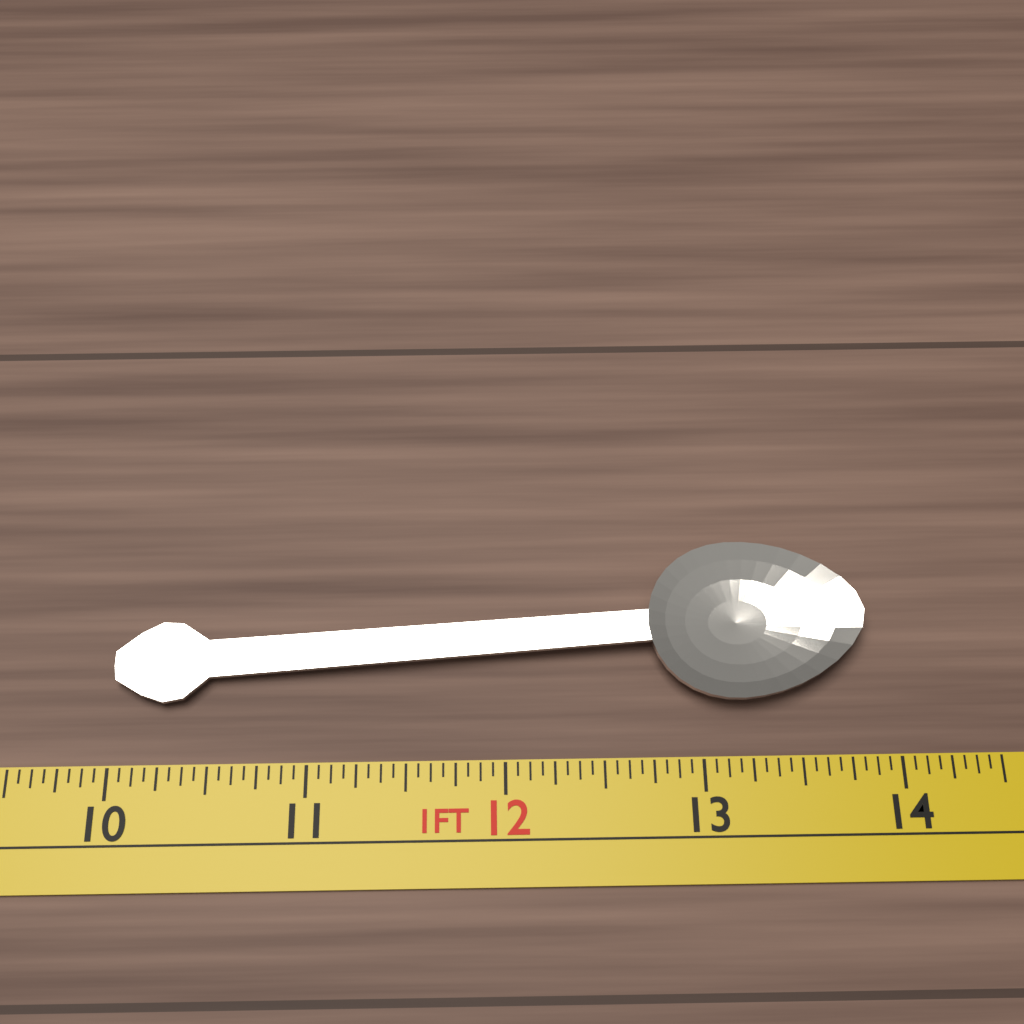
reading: 13.8750 in
